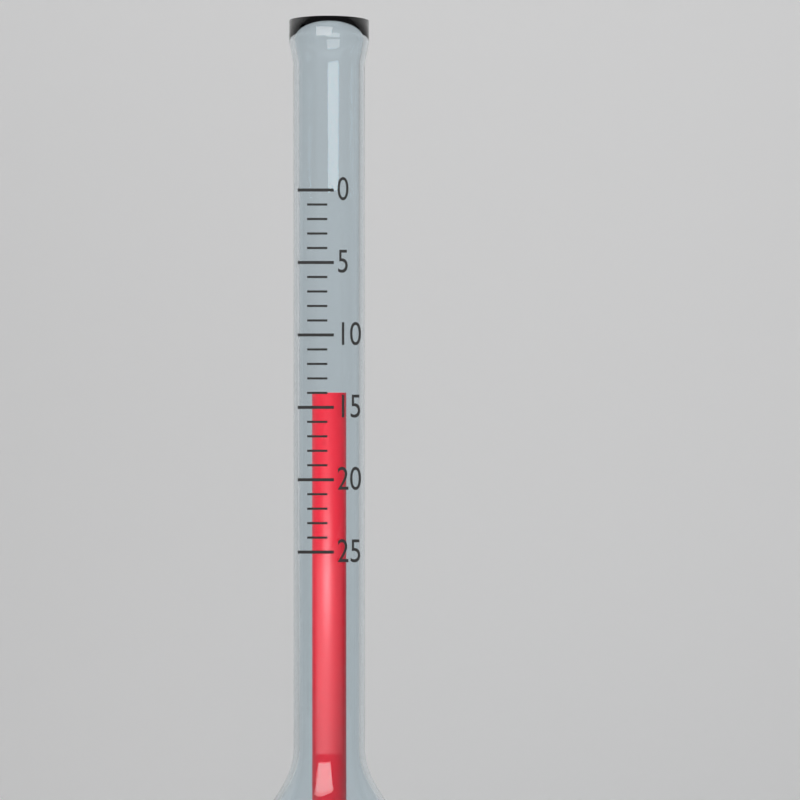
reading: 14 (no unit)
